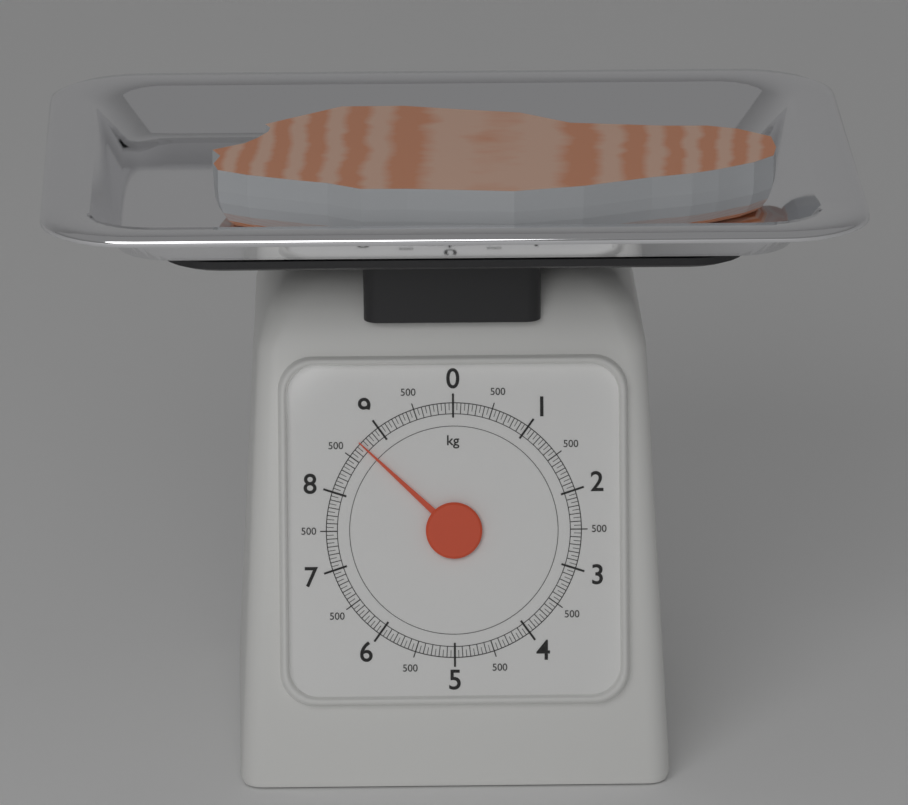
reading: 8.70 kg
